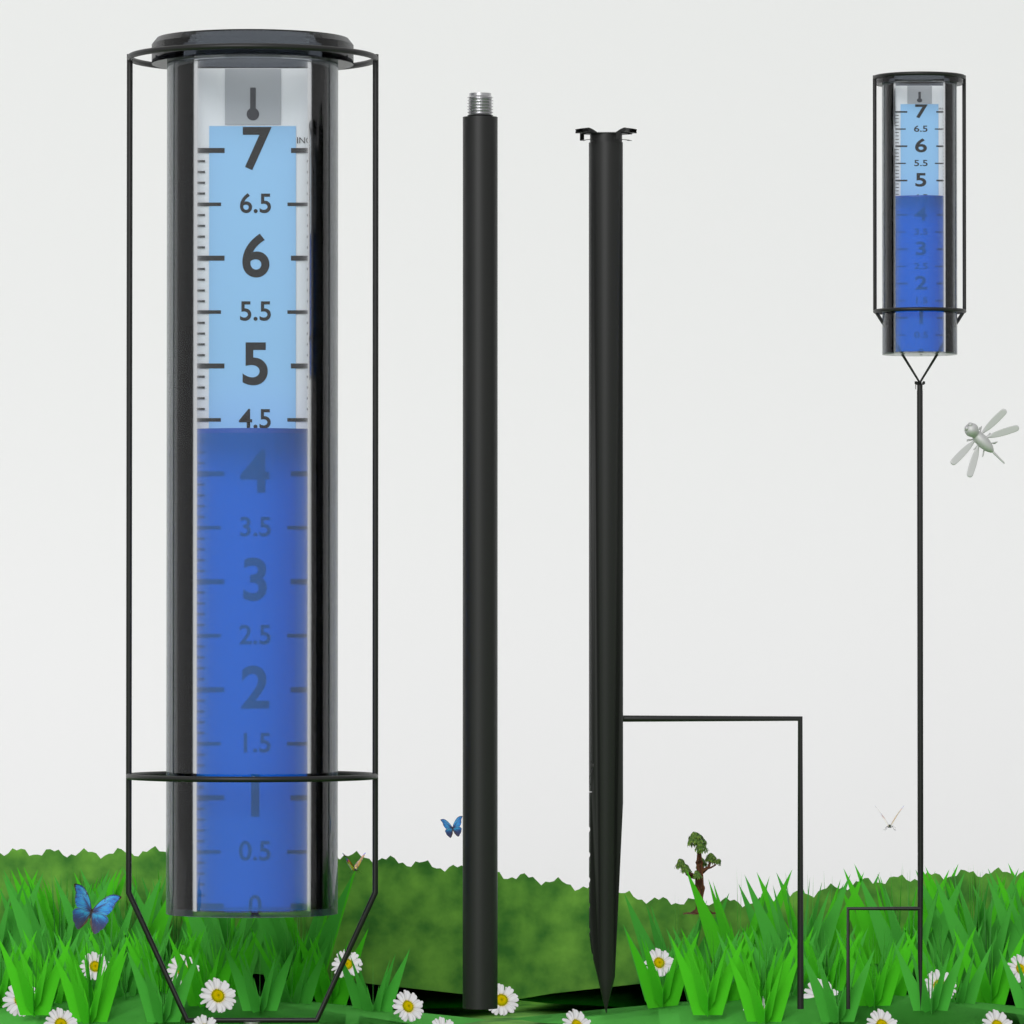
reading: 4.4 in
